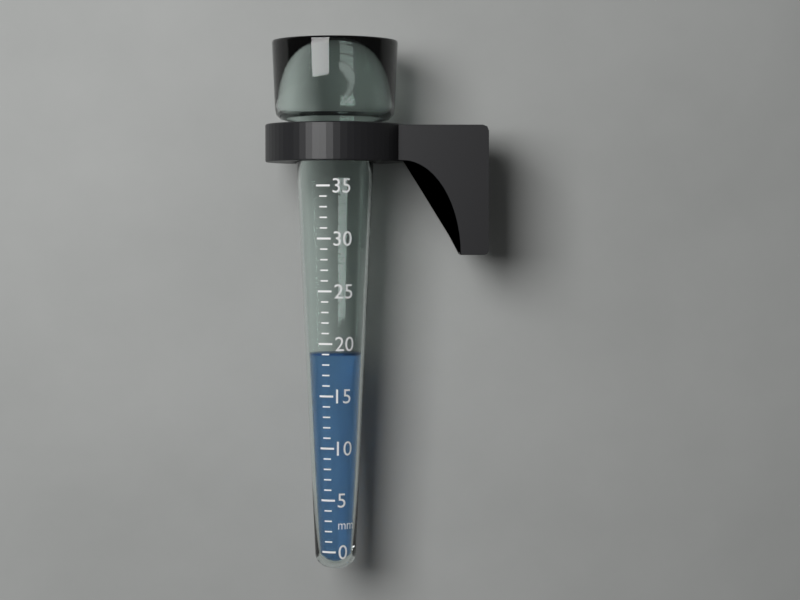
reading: 19 mm
